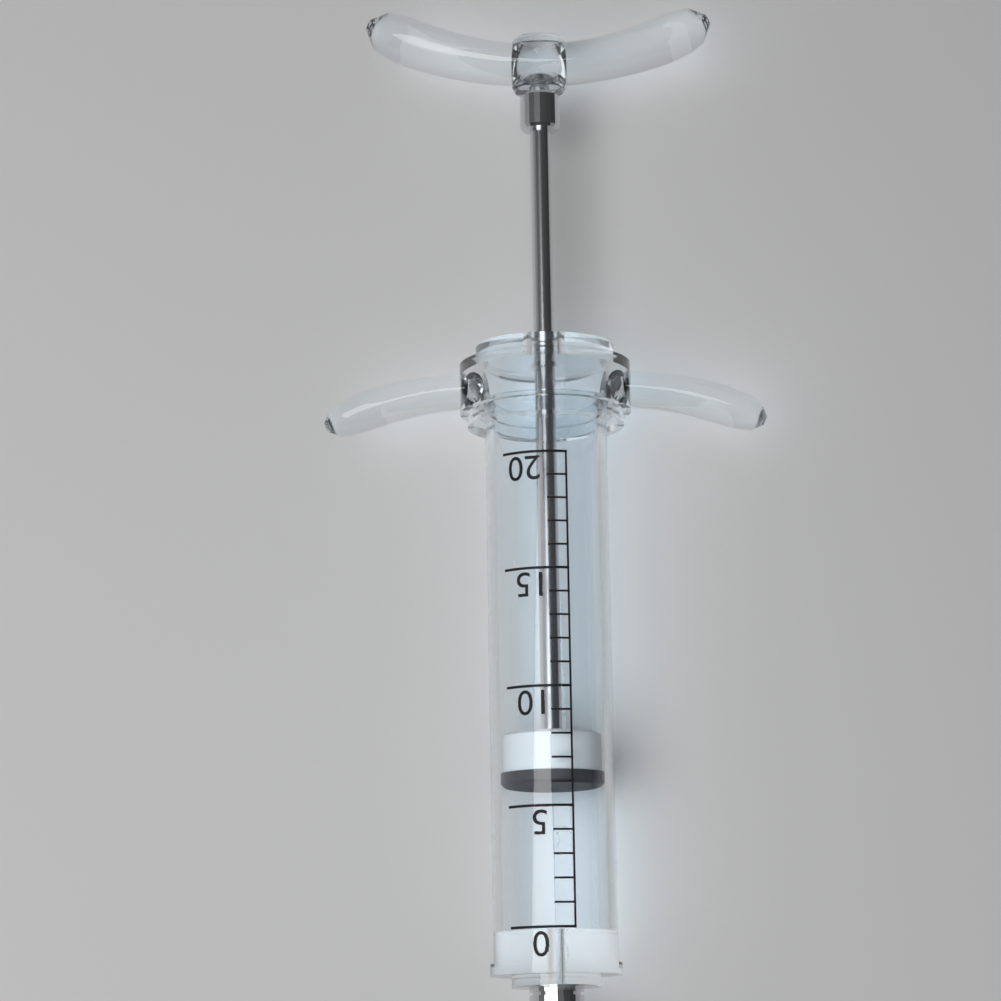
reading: 6 (no unit)
